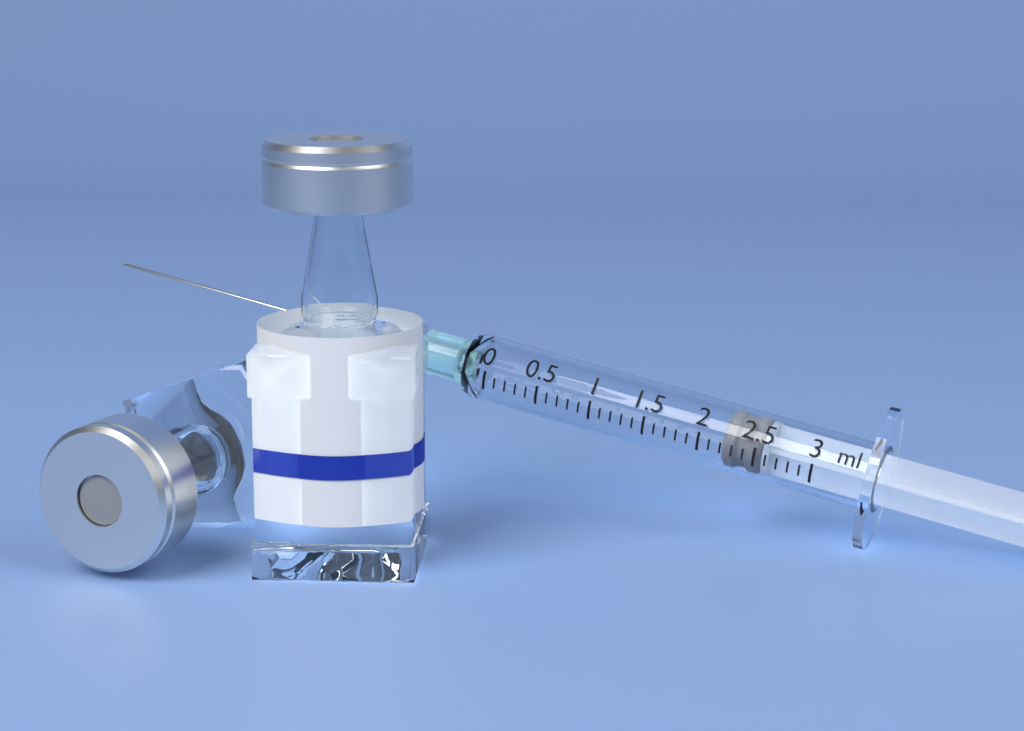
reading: 2.2 ml
